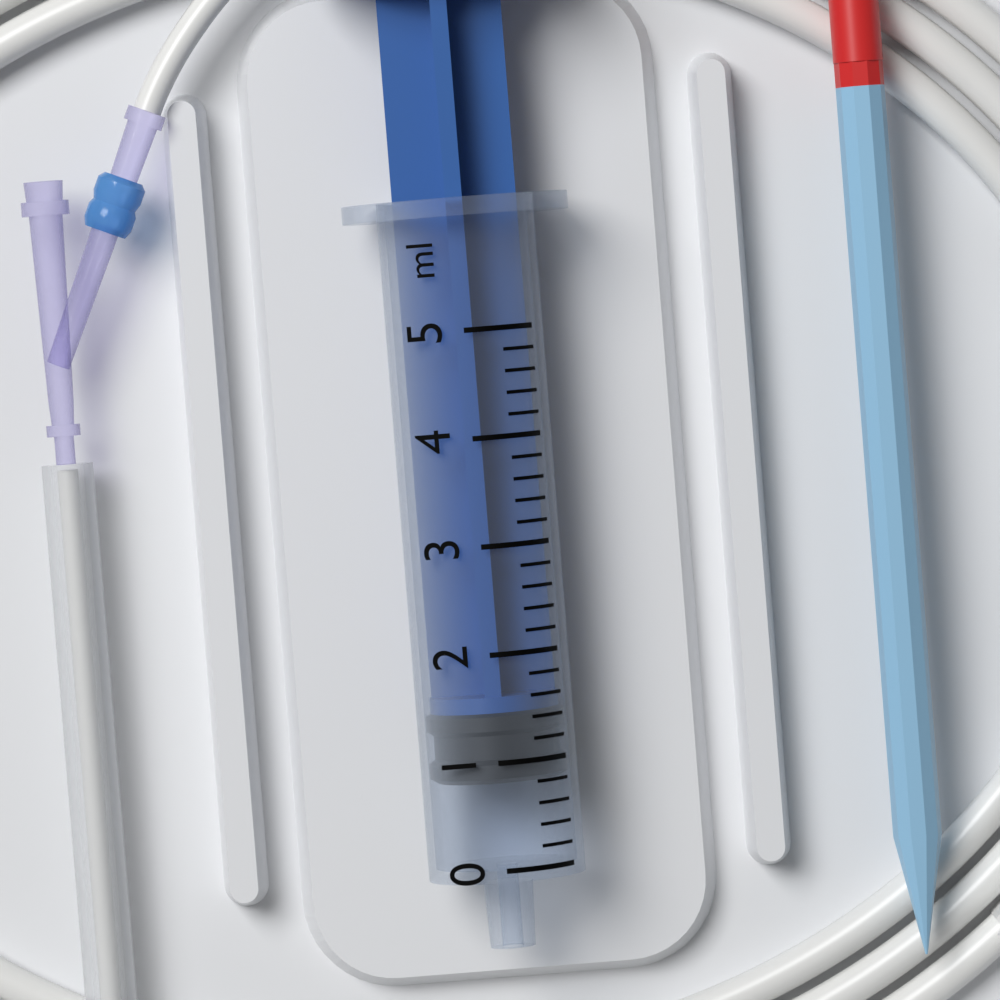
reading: 0.8 ml
